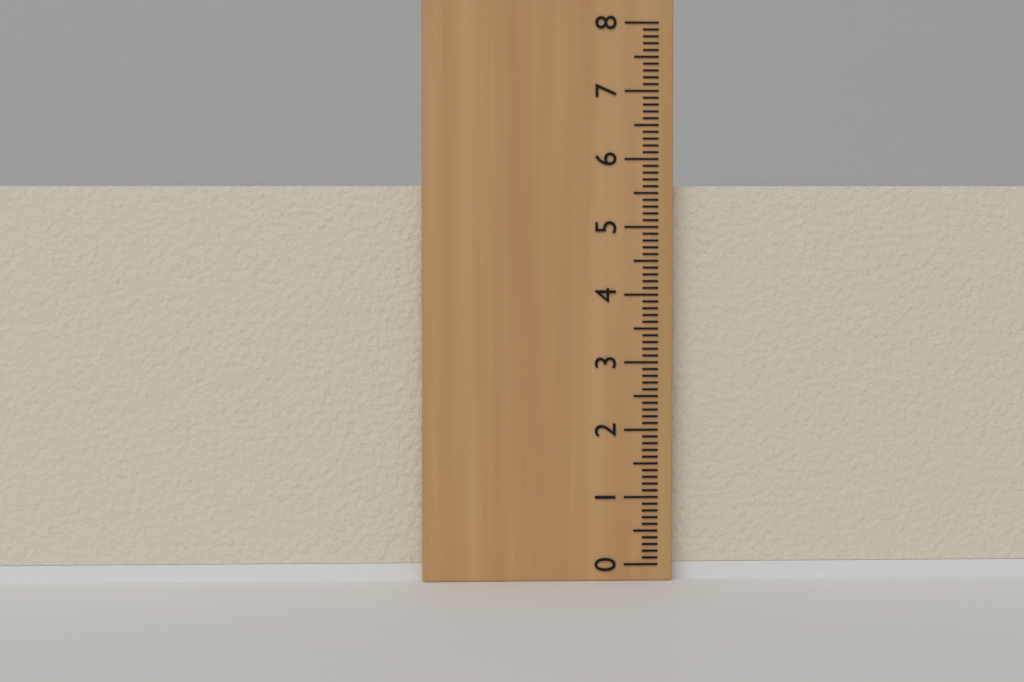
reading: 5.6 (no unit)
